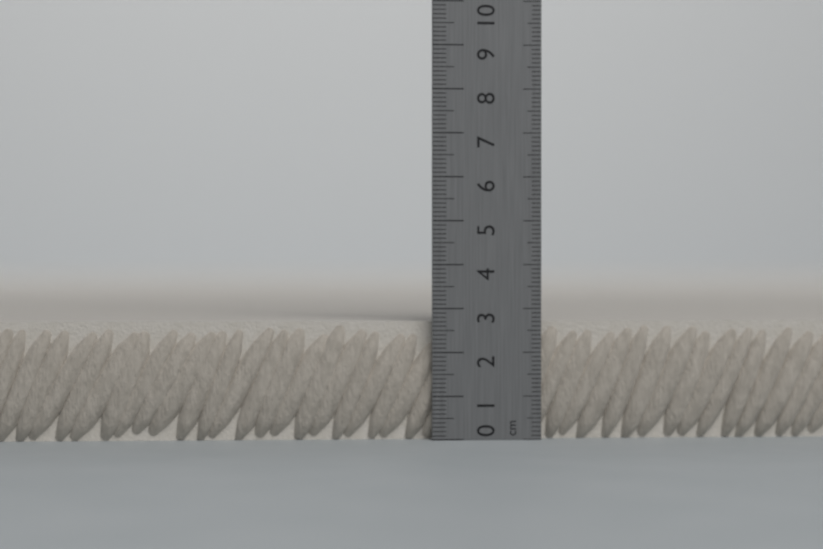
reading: 2.7 cm
